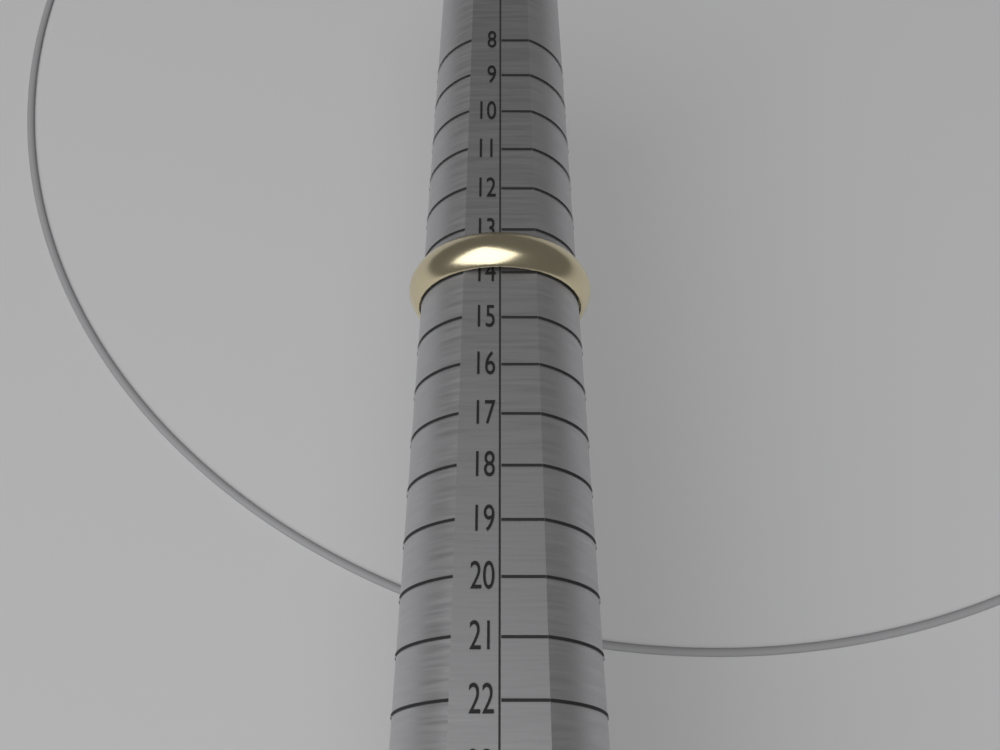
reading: 14 (no unit)
